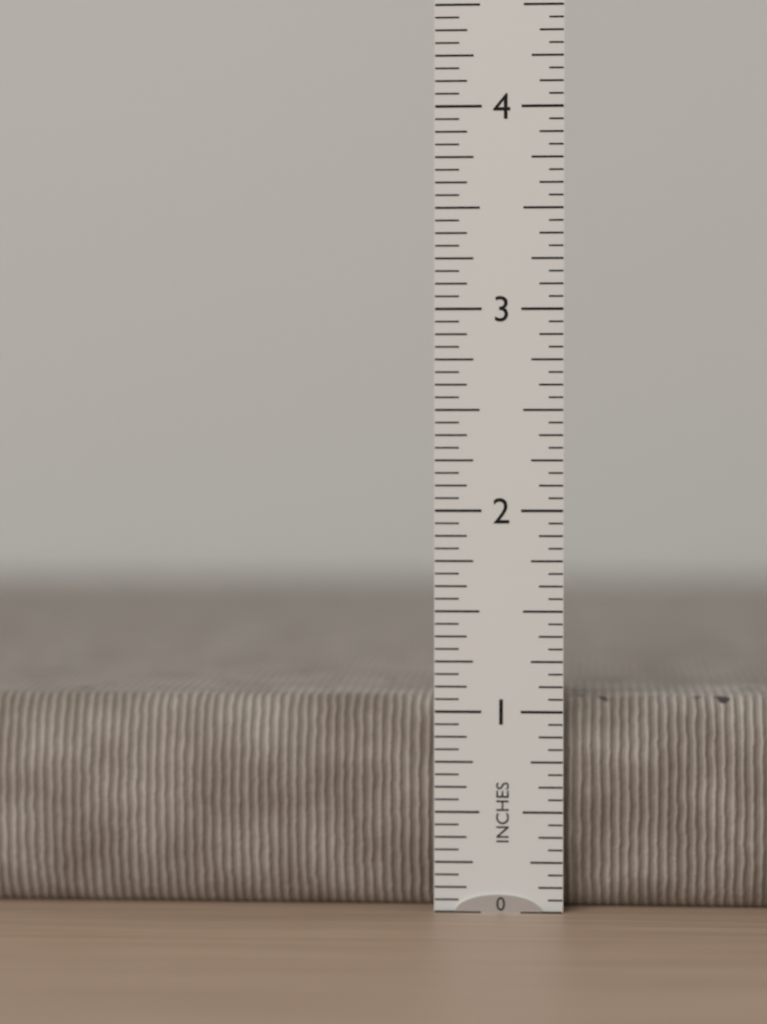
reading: 1.0625 in
